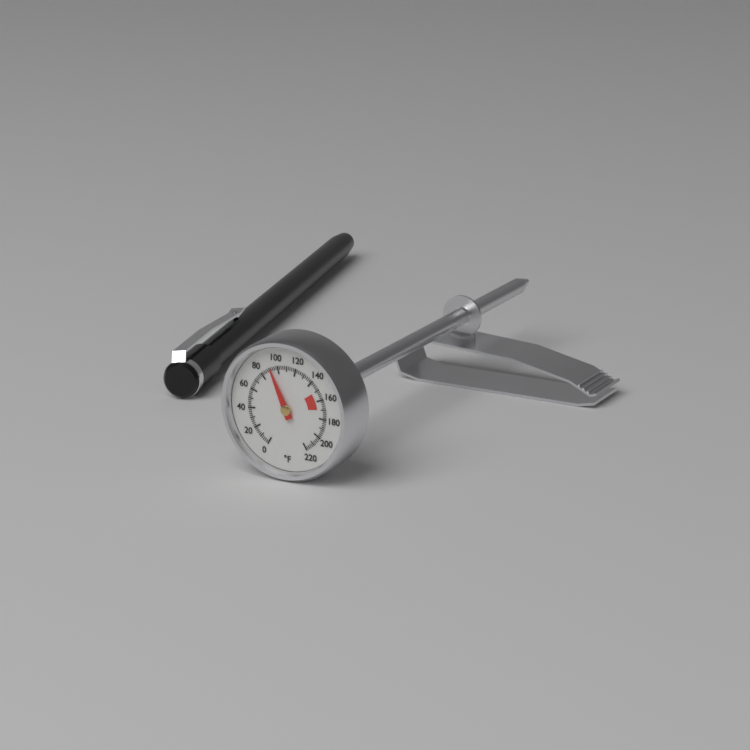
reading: 92 °F
